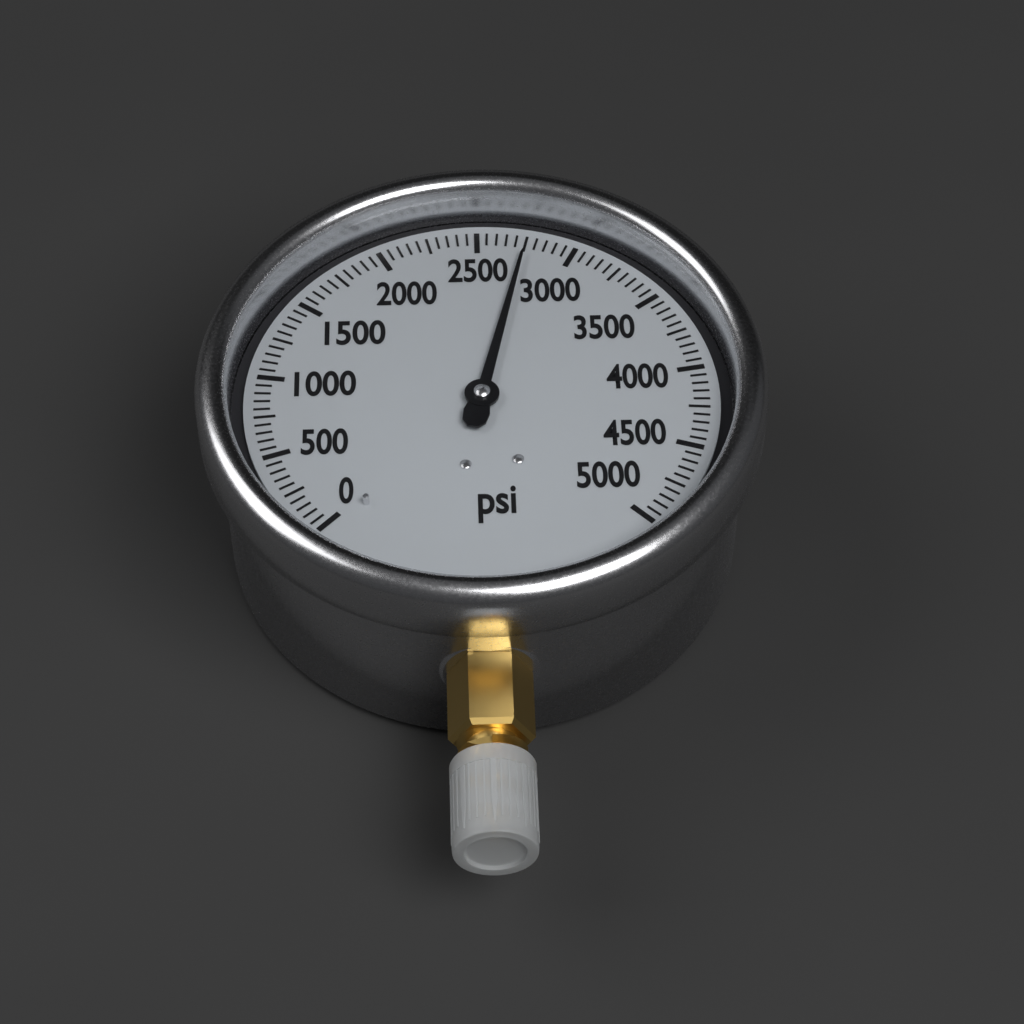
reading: 2750 psi
